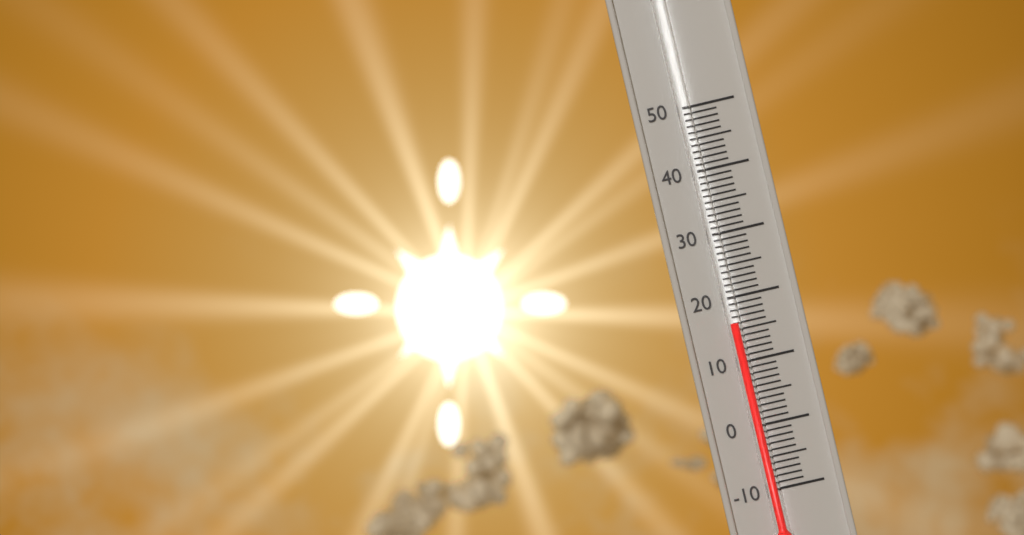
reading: 16 (no unit)
